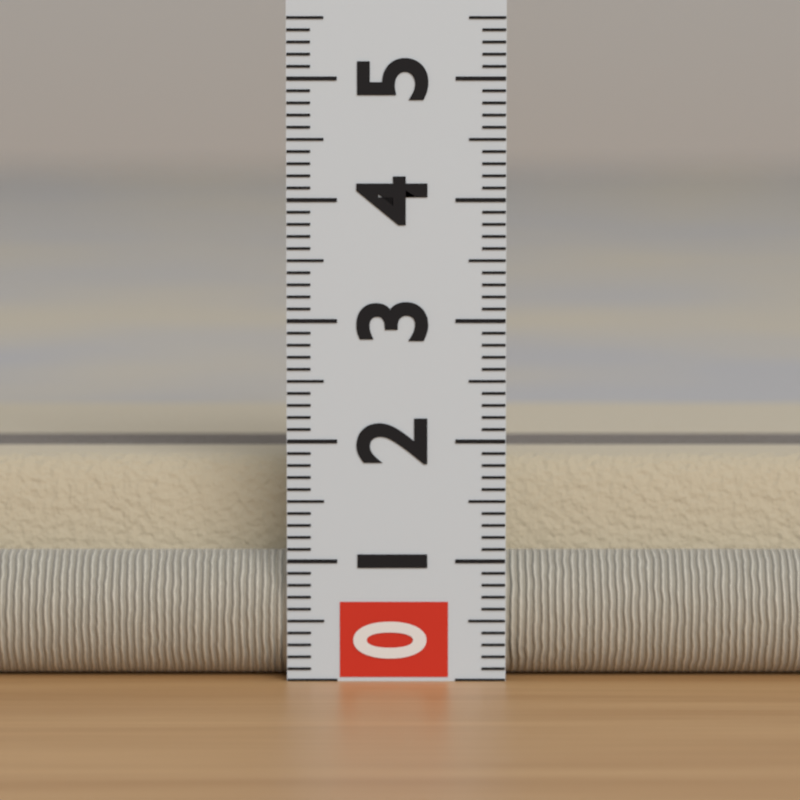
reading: 1.8 (no unit)
